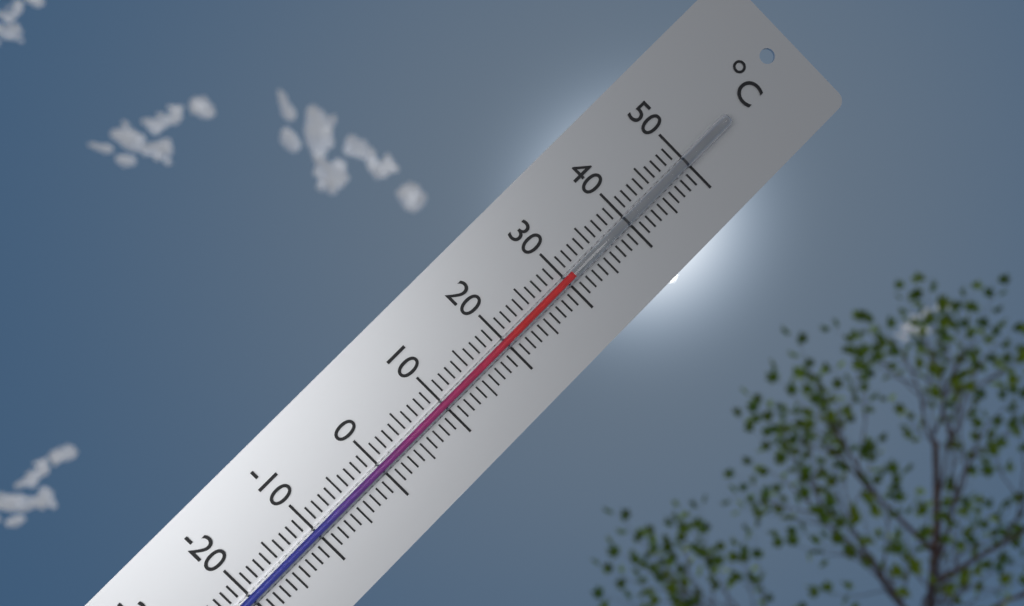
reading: 31 °C
